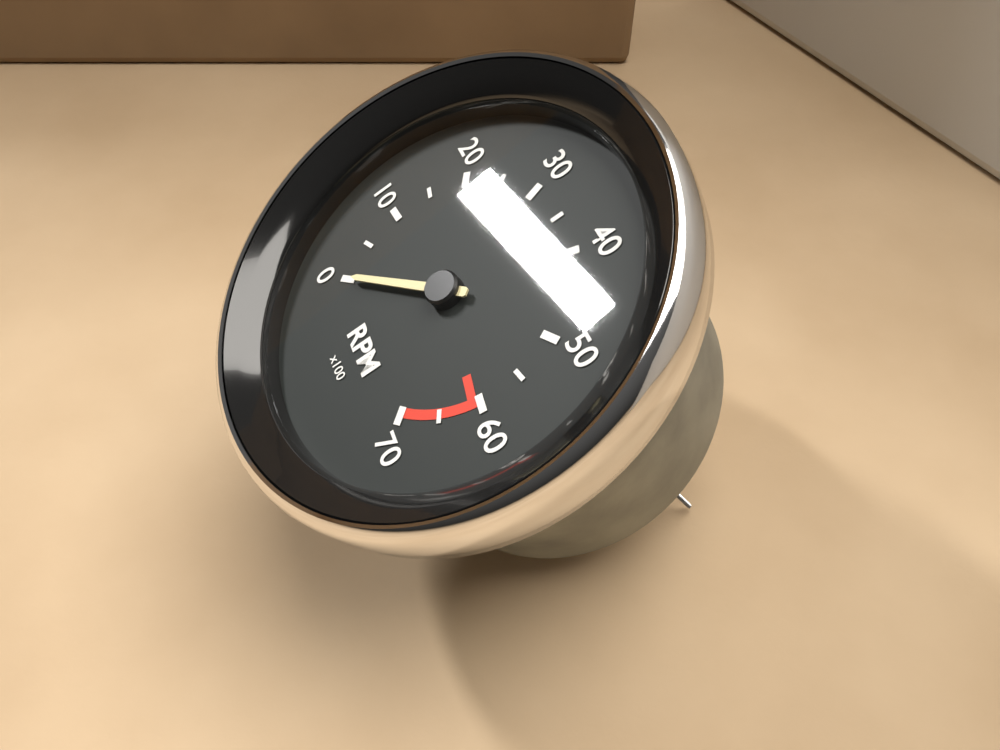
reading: 0 RPM
